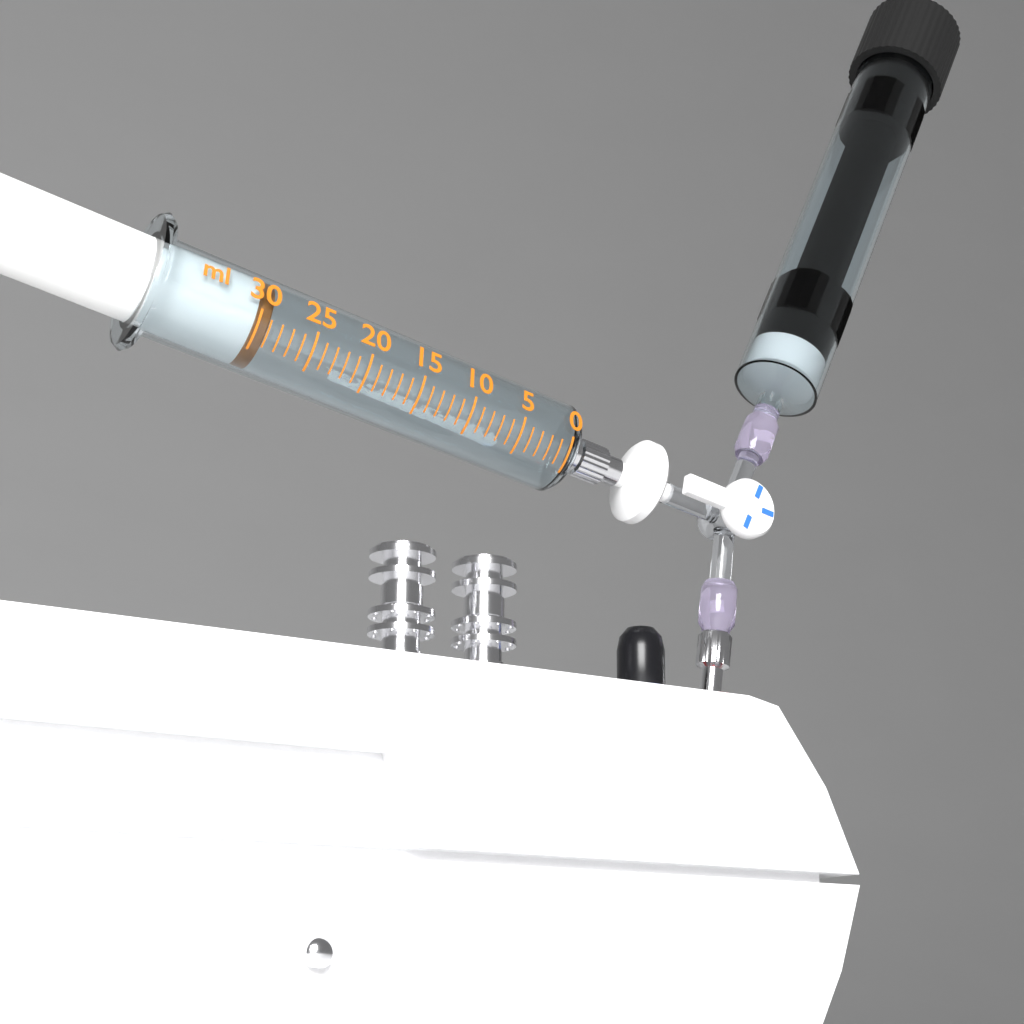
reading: 29 ml
